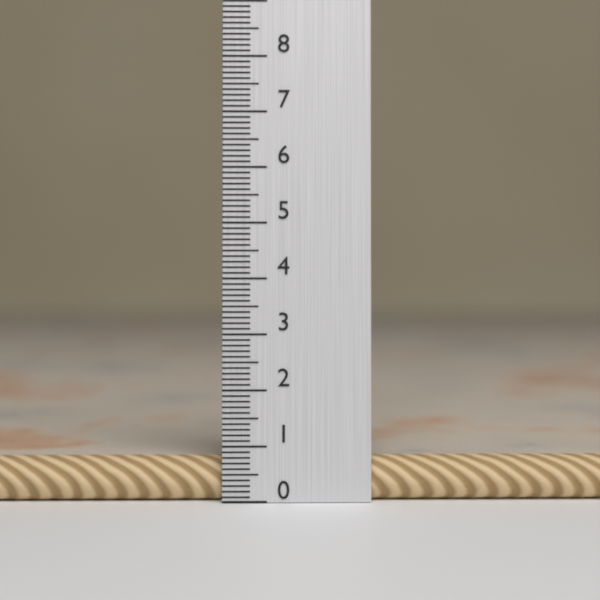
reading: 0.8 (no unit)
